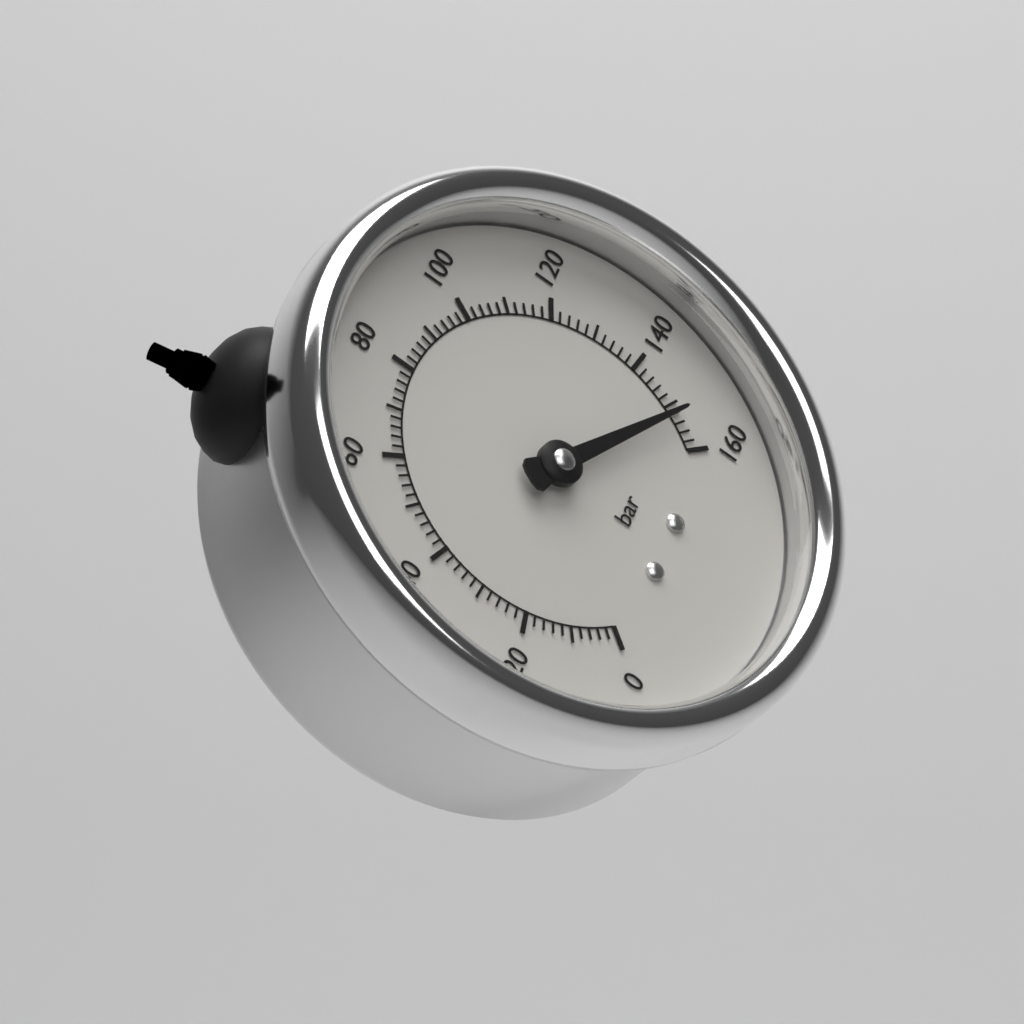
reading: 152 bar
